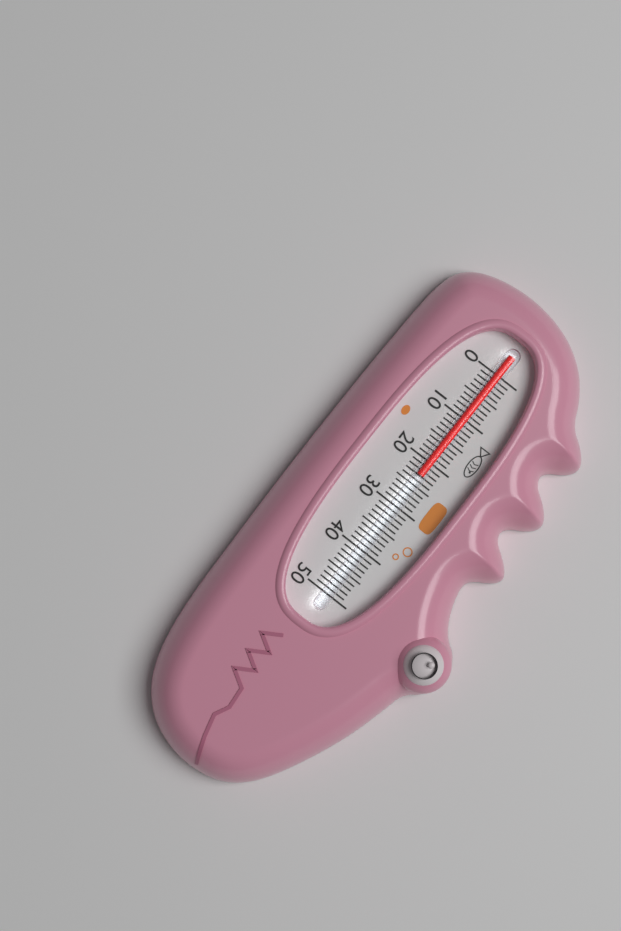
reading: 23 (no unit)
